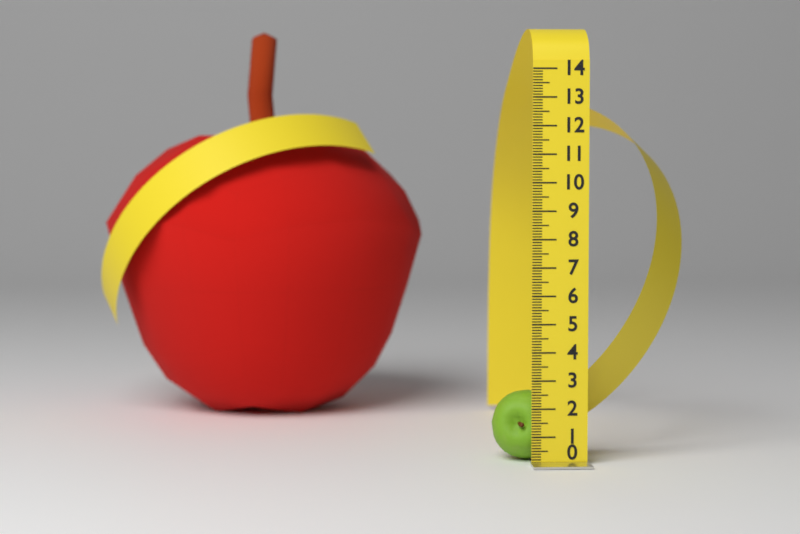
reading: 2.5 (no unit)
